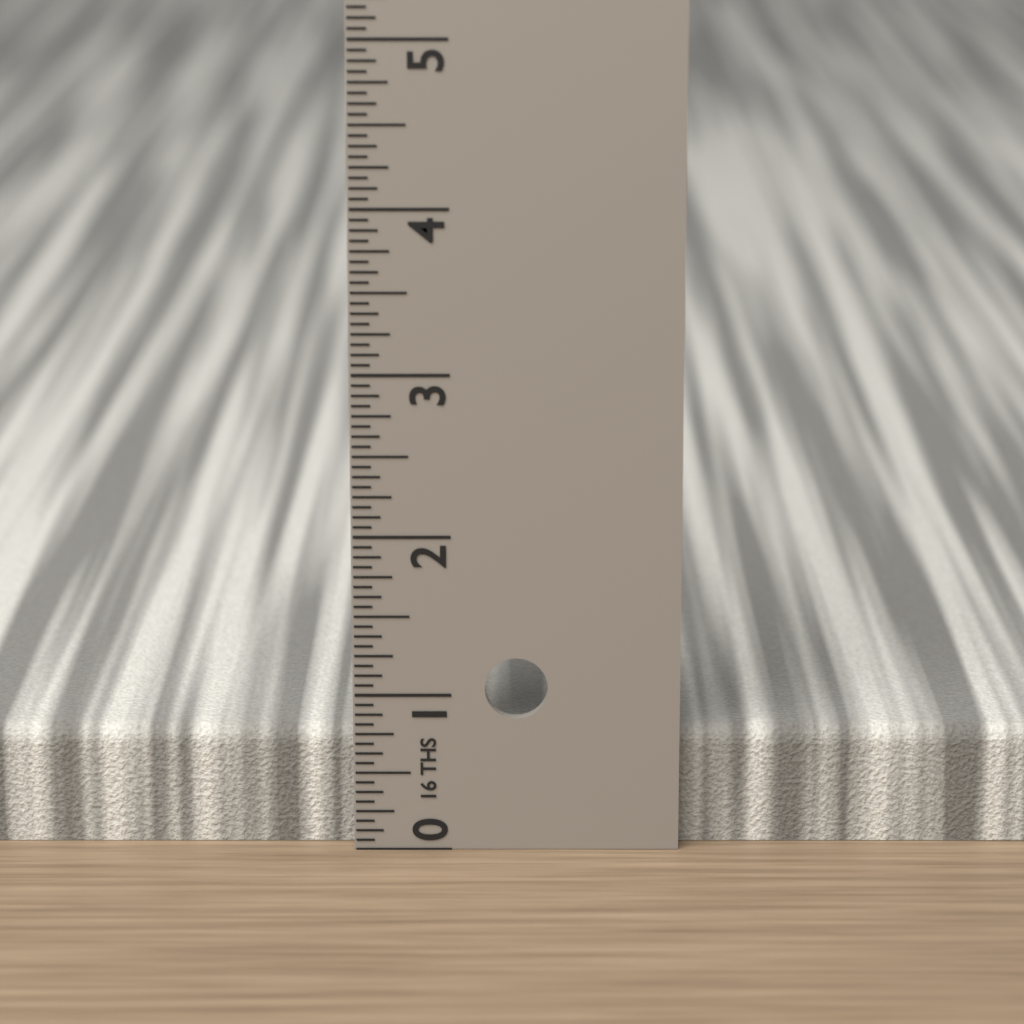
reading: 0.7500 in
